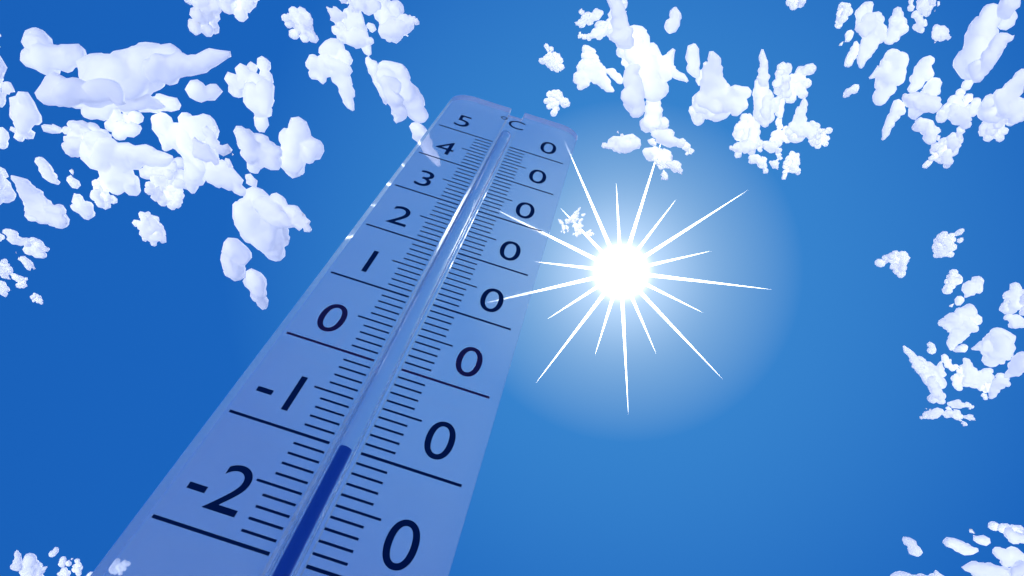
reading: -10 °C
